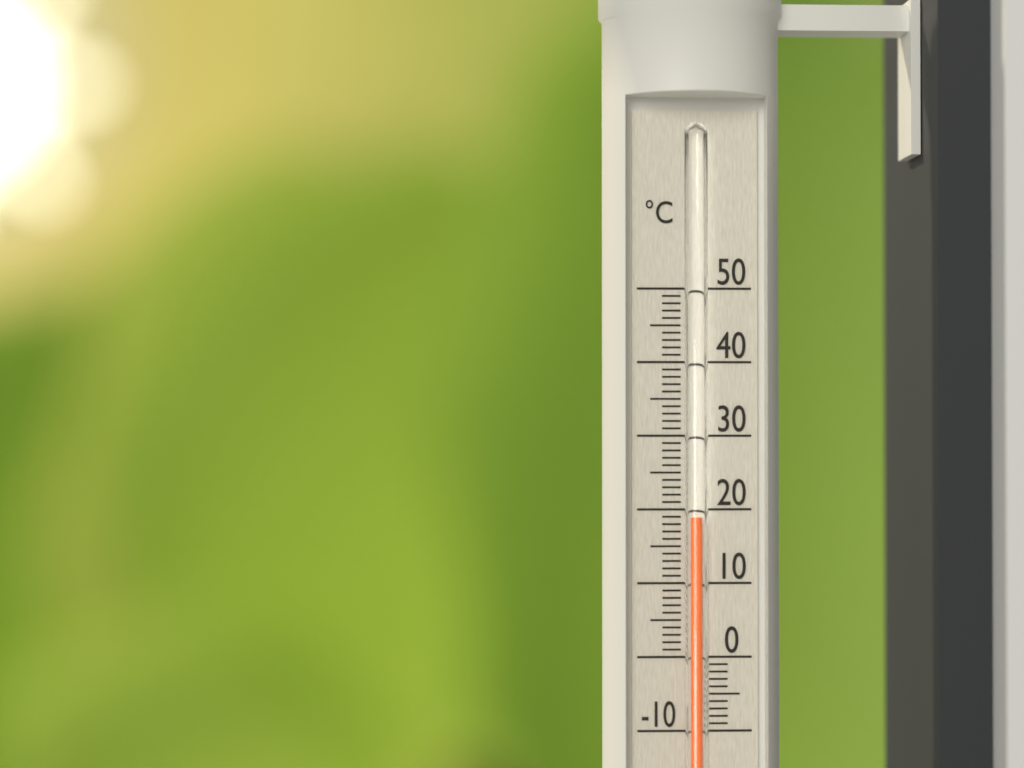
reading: 19 °C
